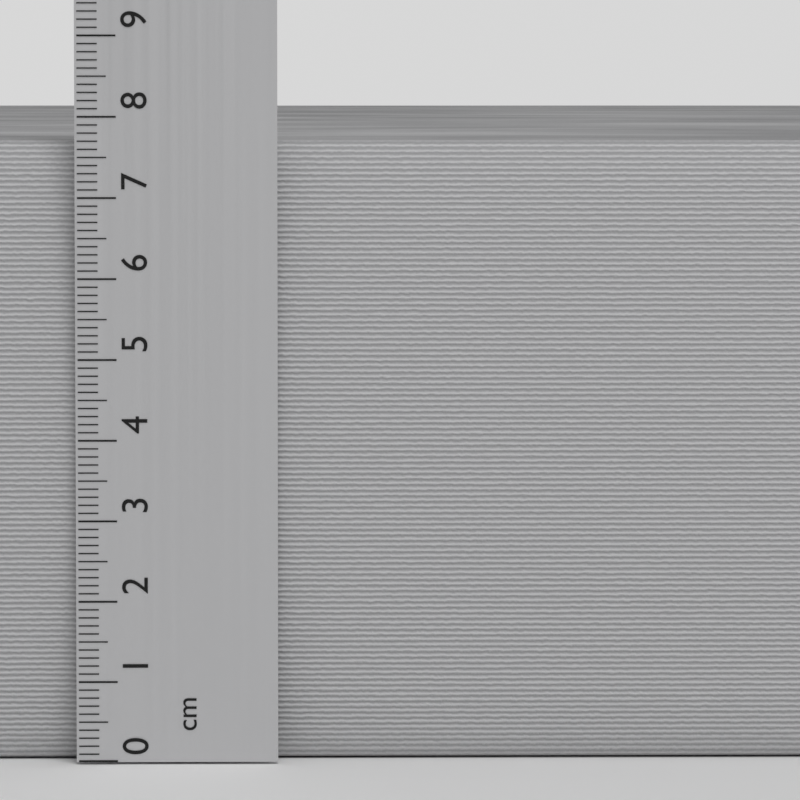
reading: 7.7 cm
